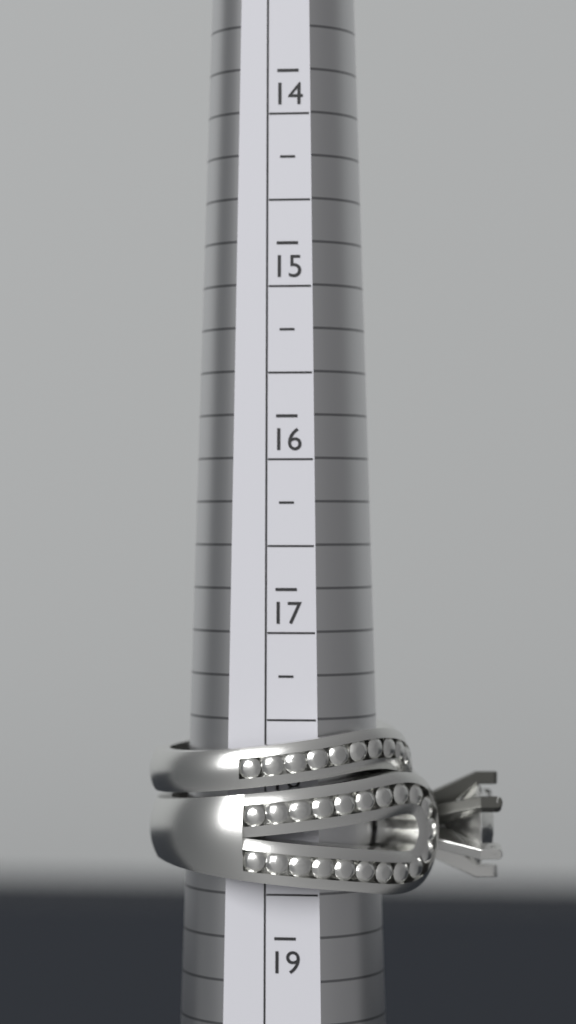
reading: 18.75 (no unit)
